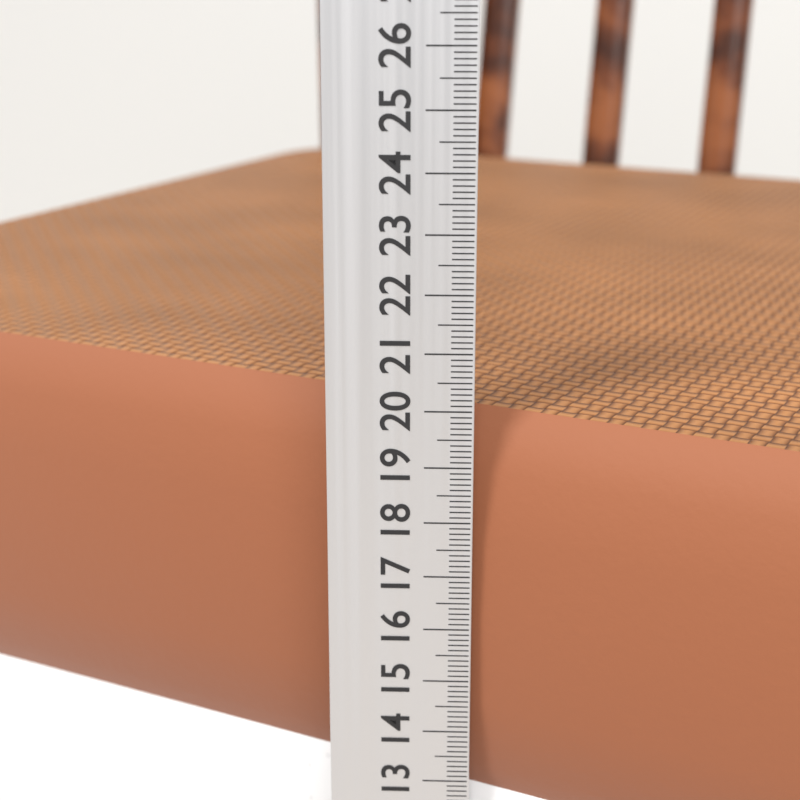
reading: 19.8 cm
